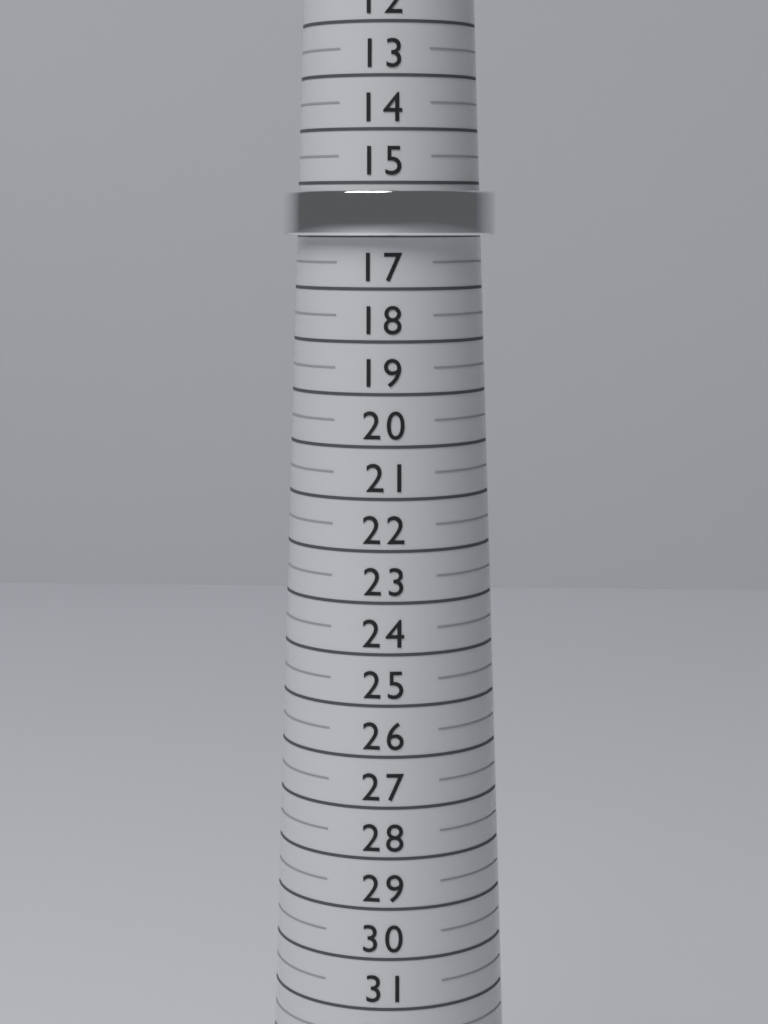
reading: 16.0 (no unit)
